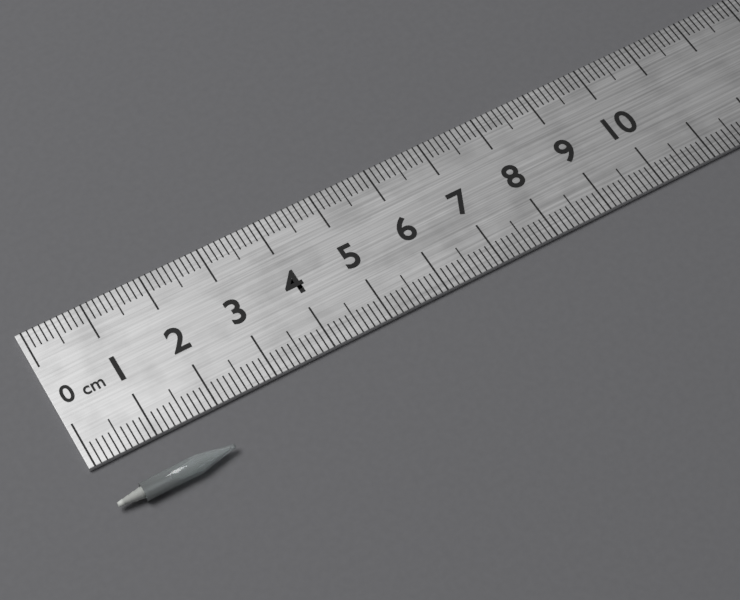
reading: 1.9 cm
